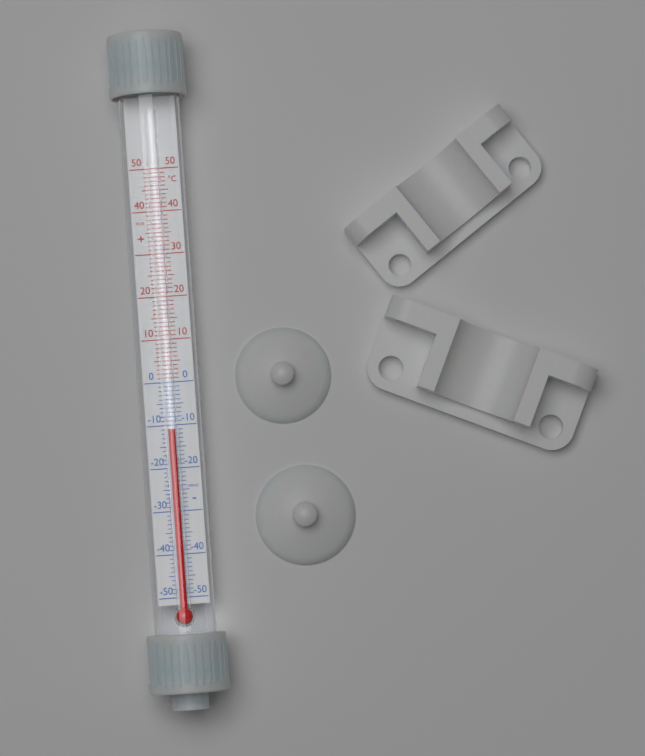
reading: -11 °C
